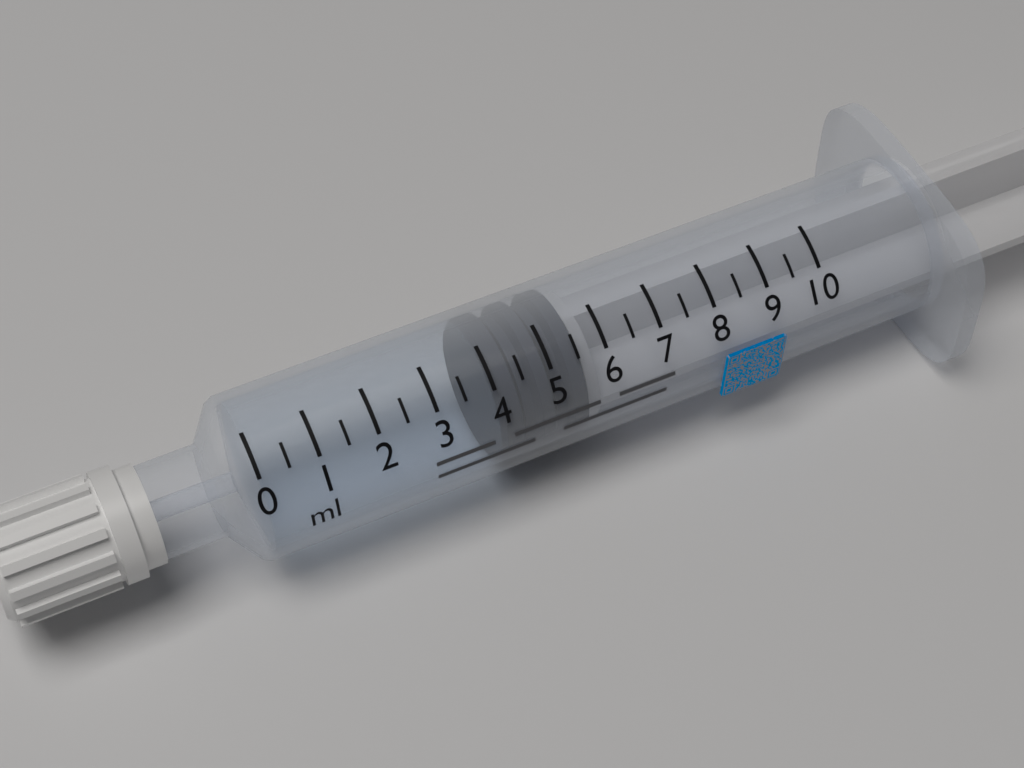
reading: 4.0 ml
